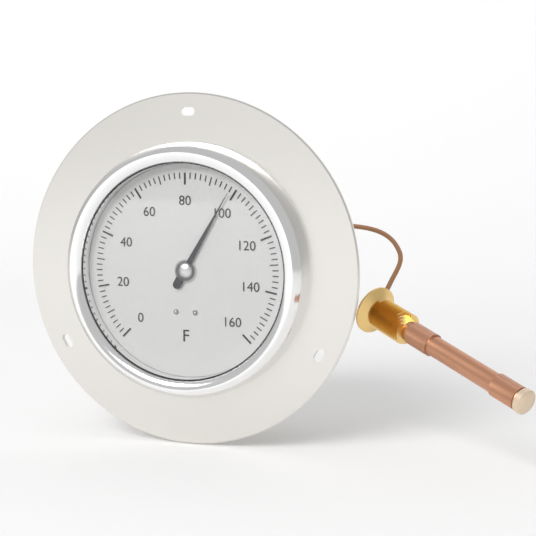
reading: 98 °F
